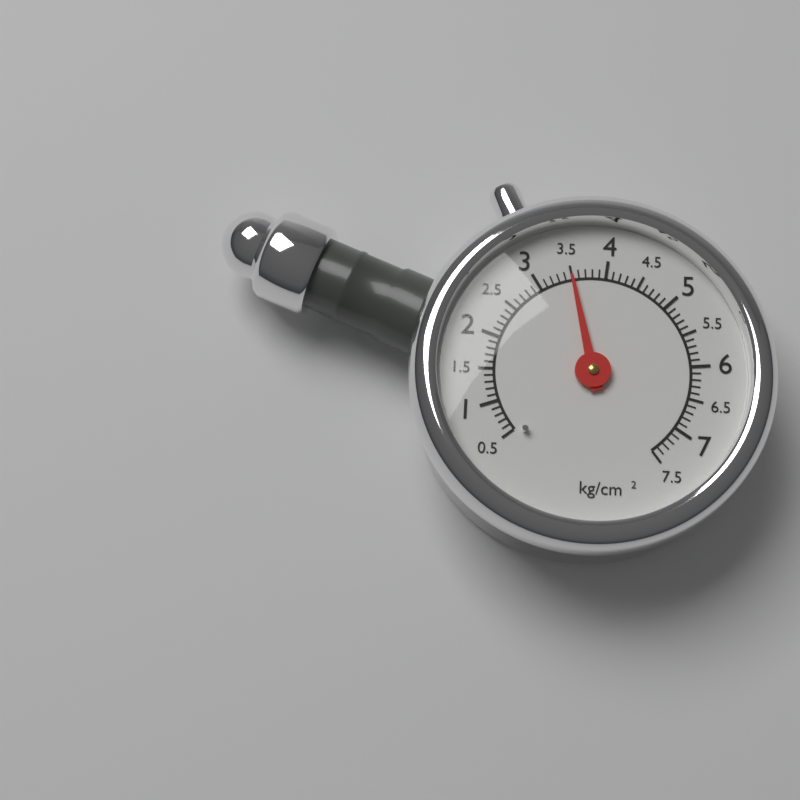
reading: 3.5 kg/cm²
